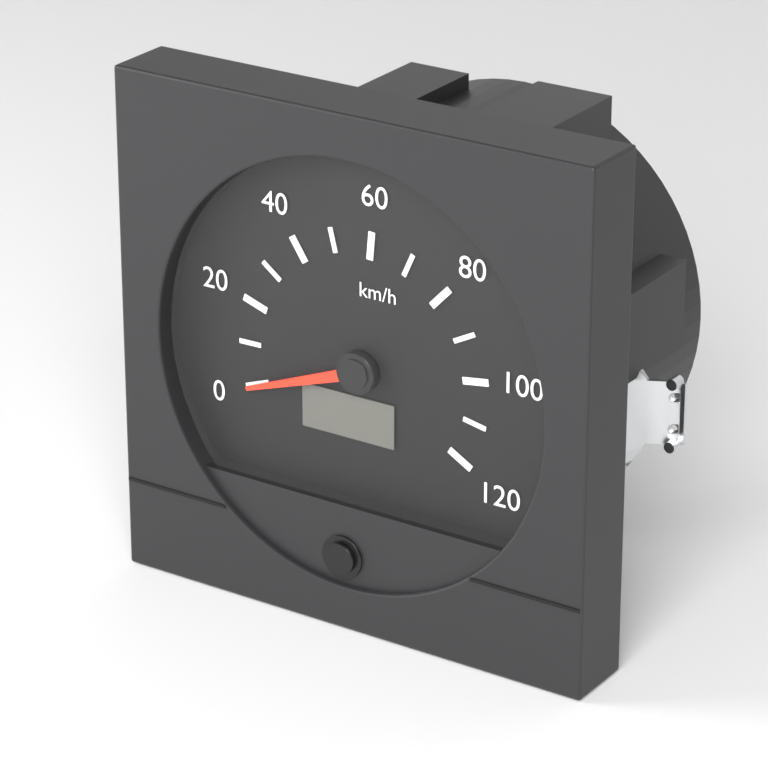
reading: 0 km/h
